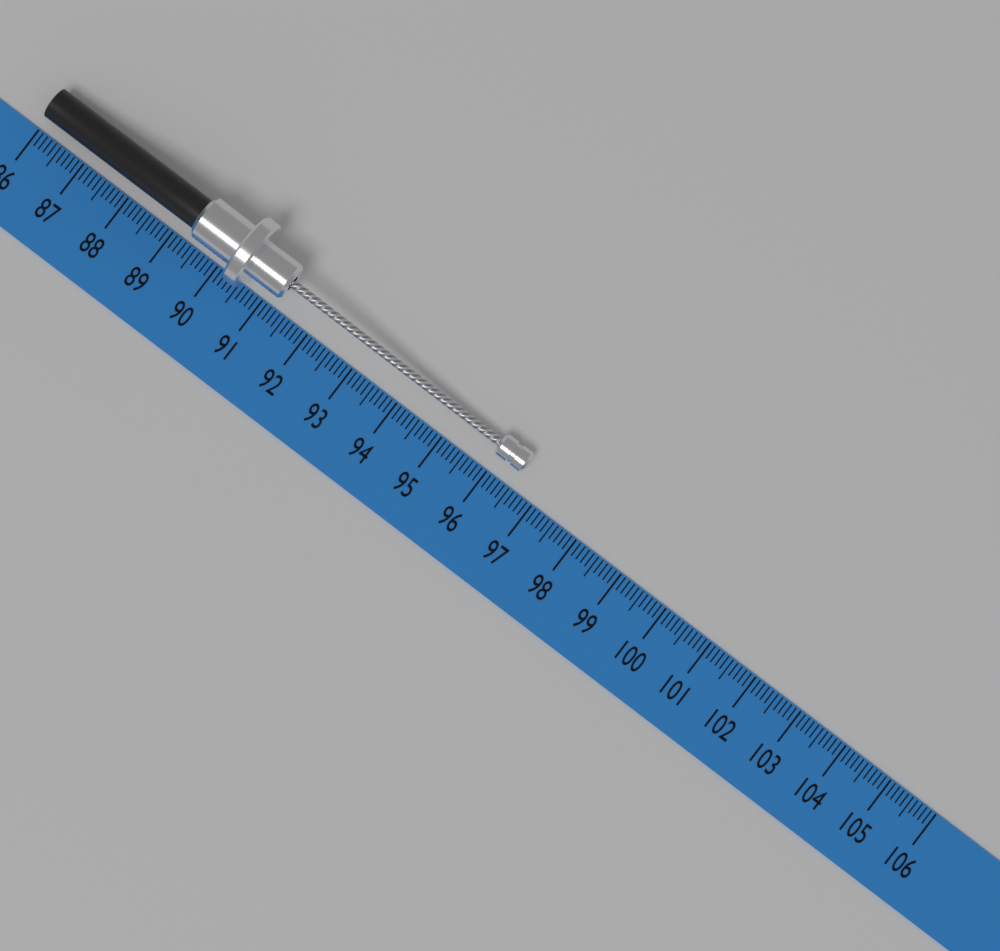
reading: 96.5 (no unit)
